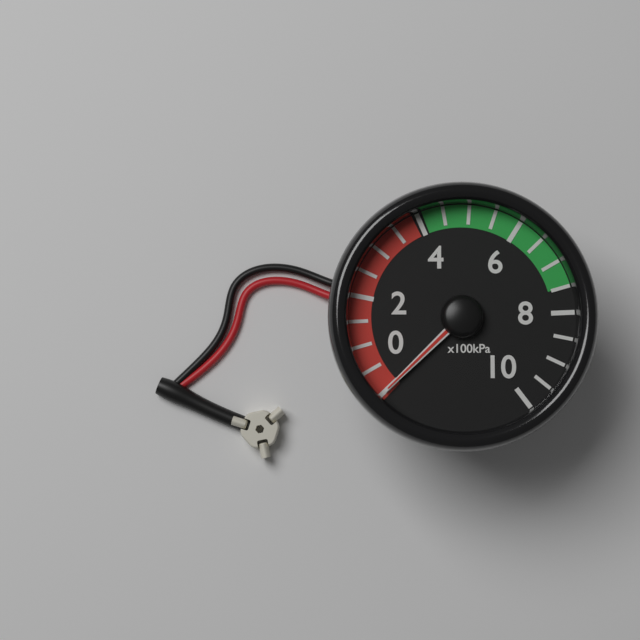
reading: 0 kPa
